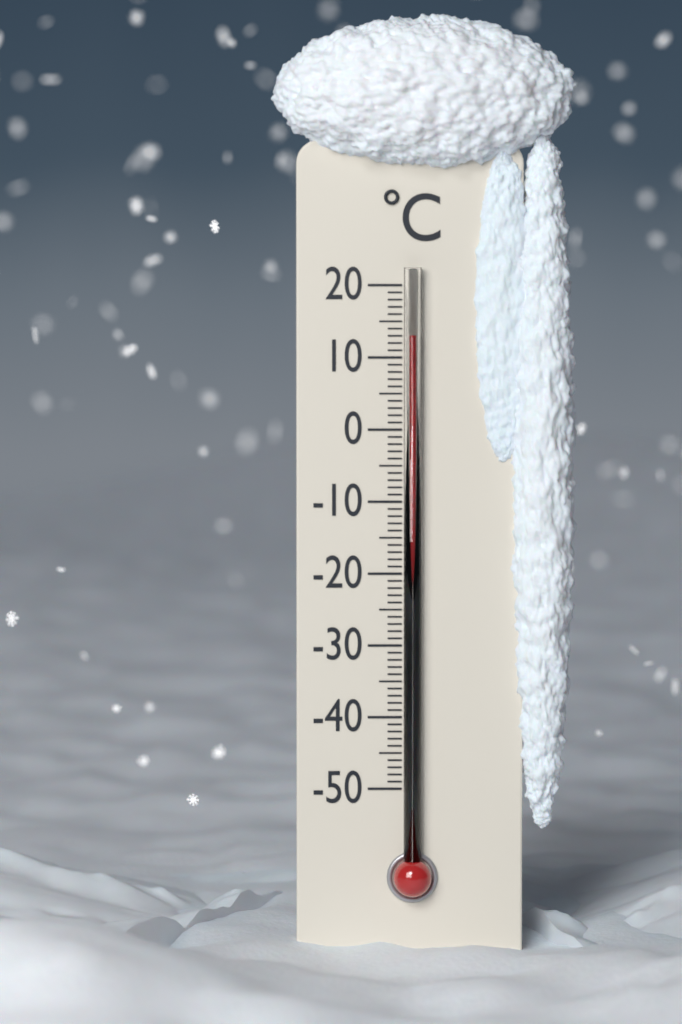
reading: 13 °C
